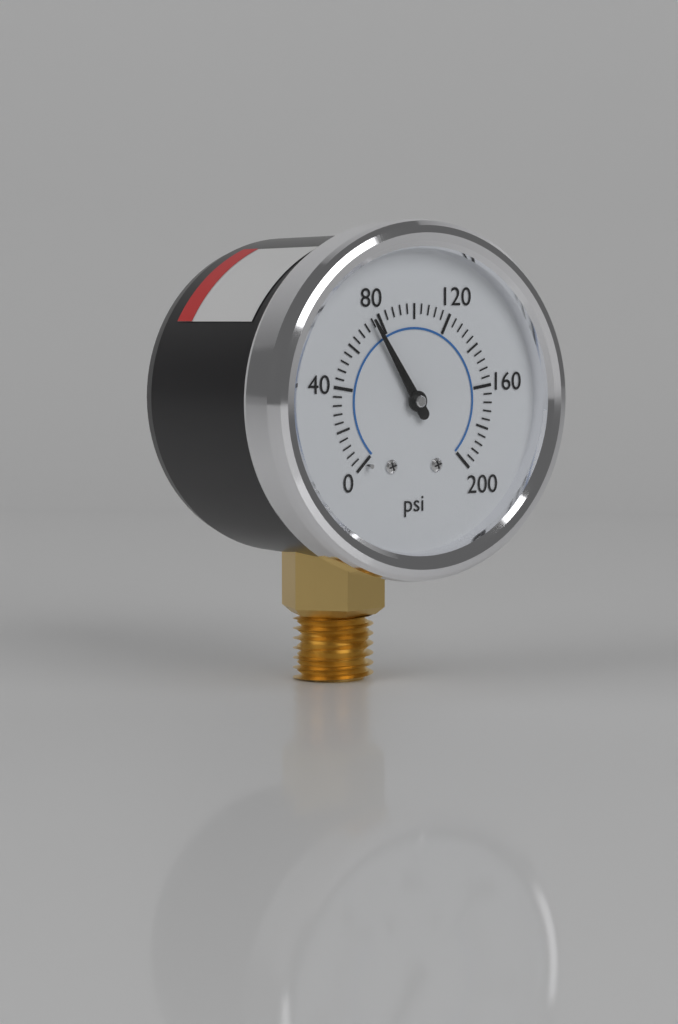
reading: 76 psi
